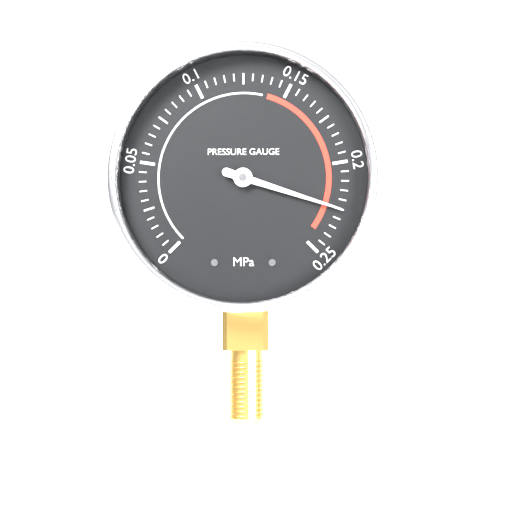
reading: 0.225 MPa
